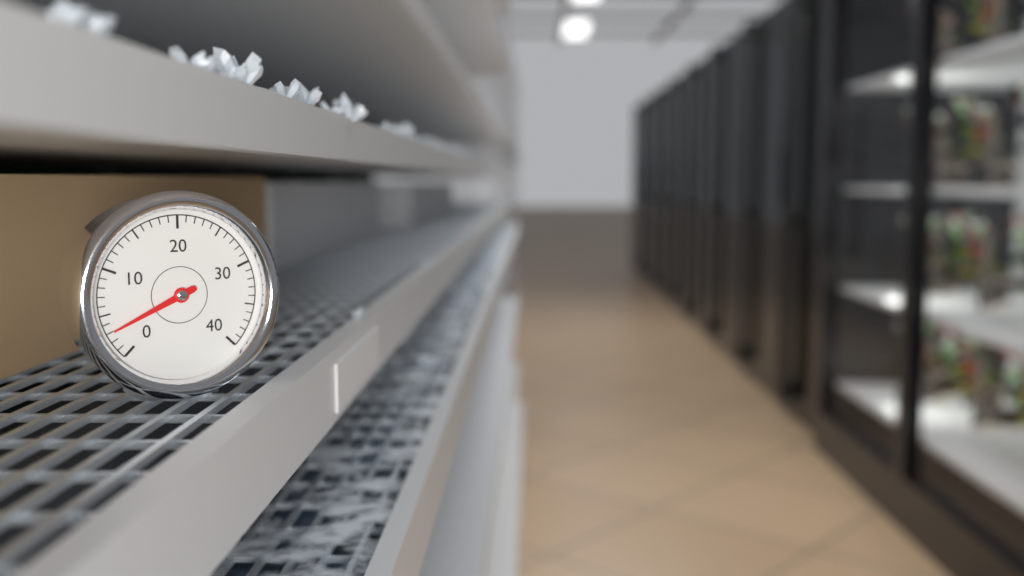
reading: 3 (no unit)
